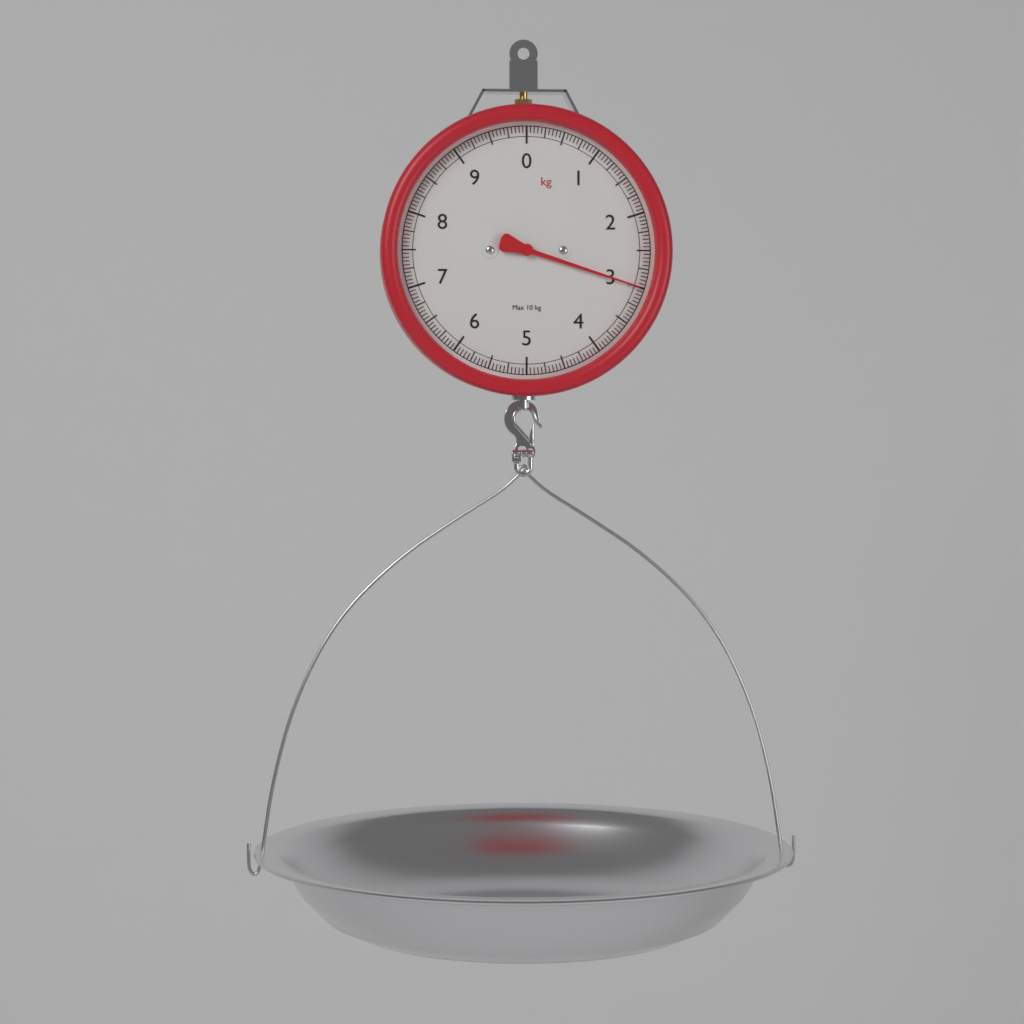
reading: 3.00 kg
